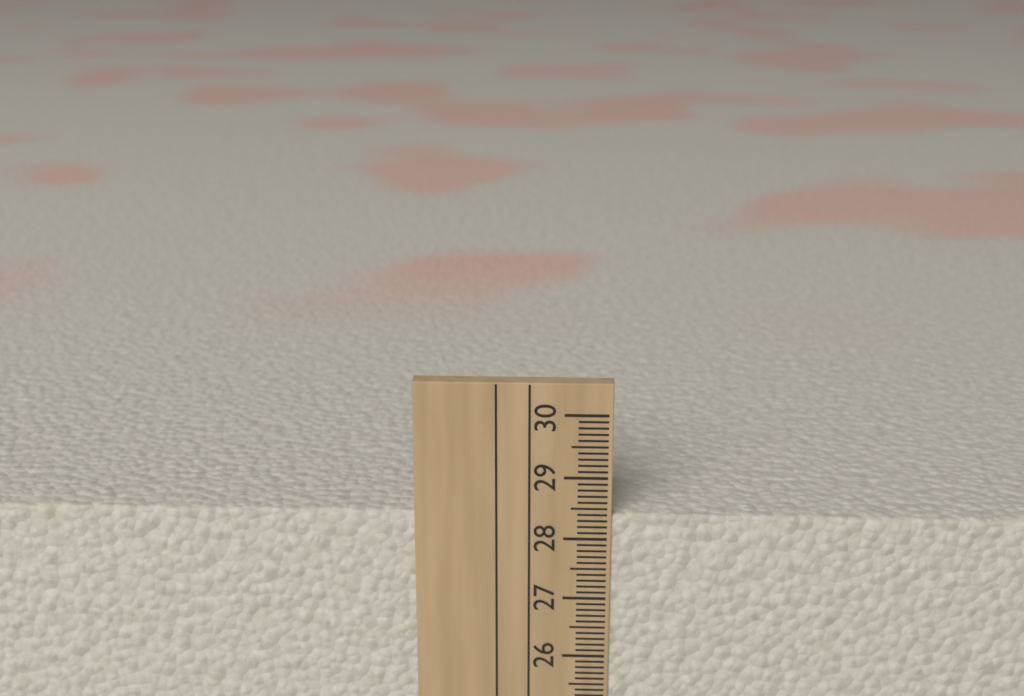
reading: 28.4 cm
